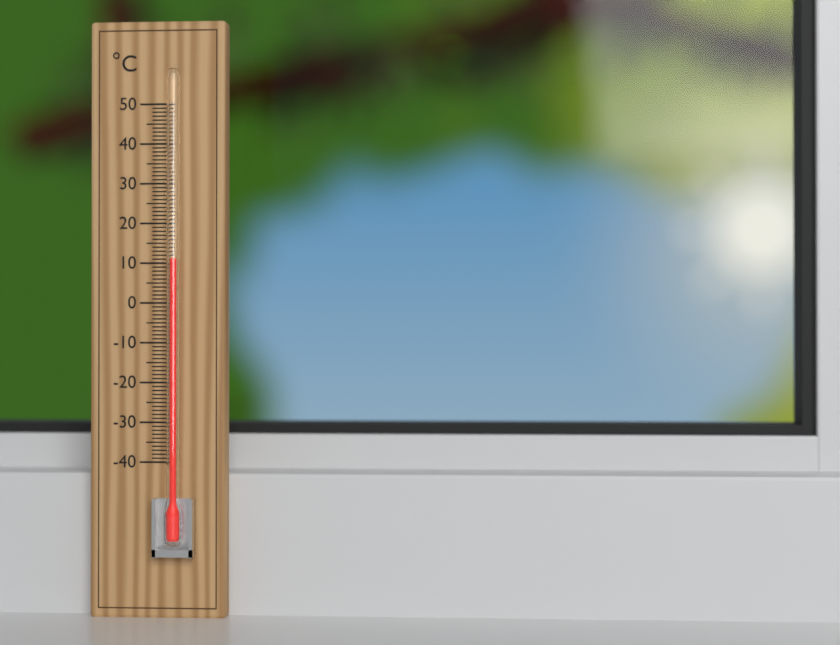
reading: 11 °C
